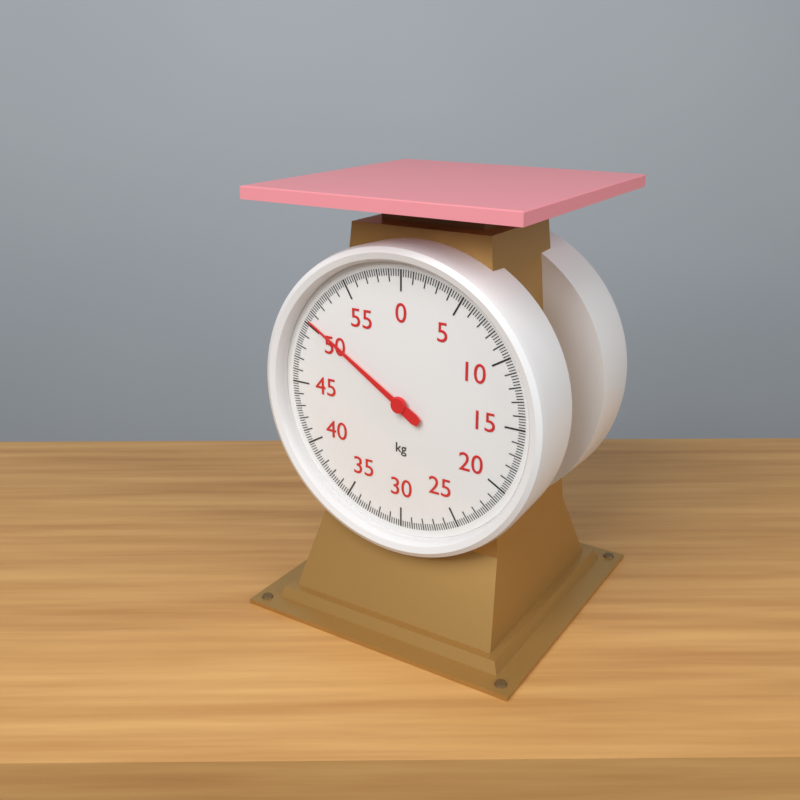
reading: 50.4 kg
